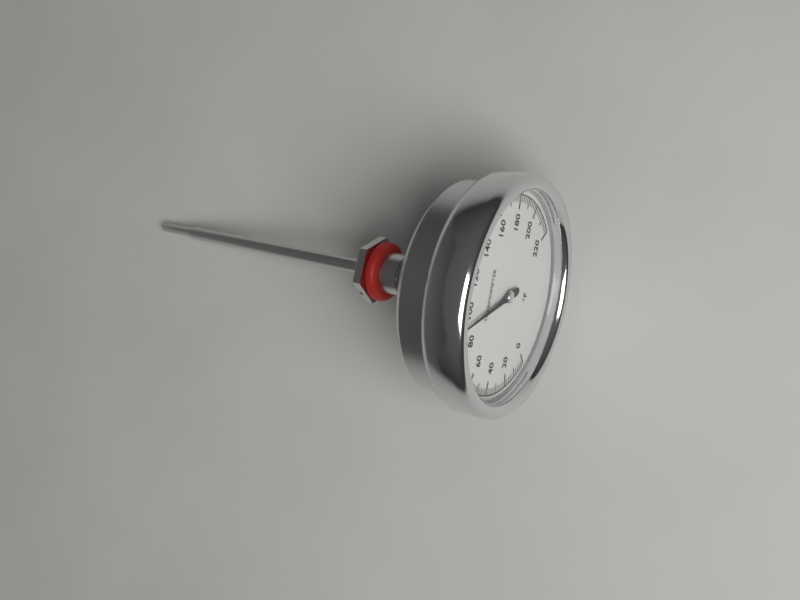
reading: 92 °F
